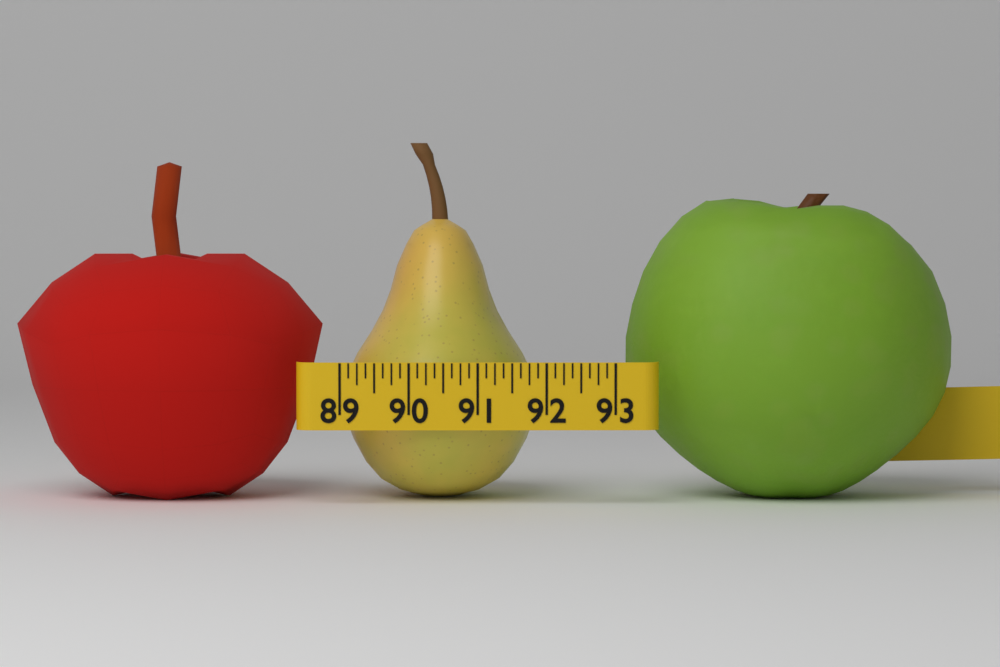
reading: 91.875 (no unit)
